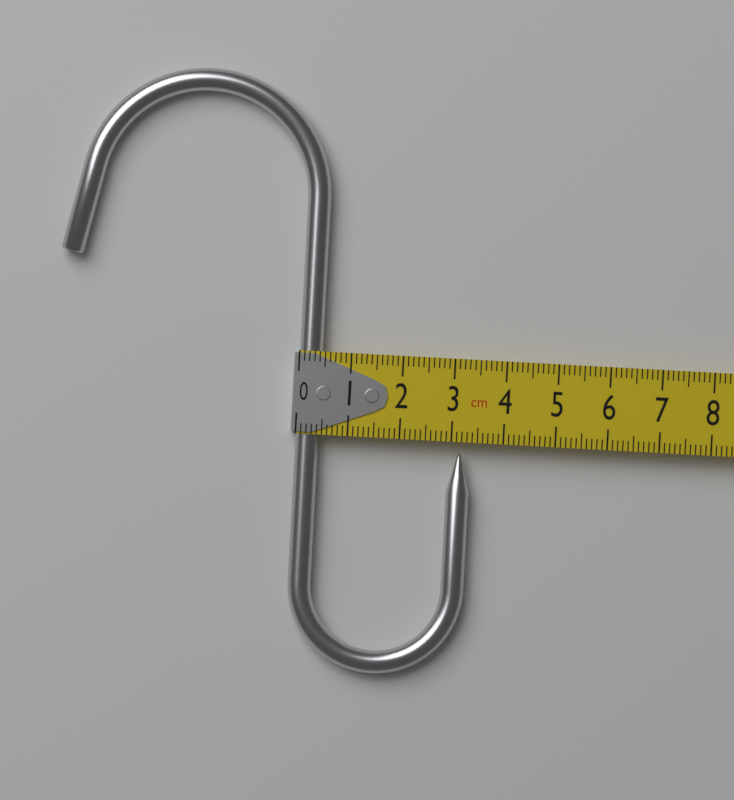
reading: 3.4 cm
